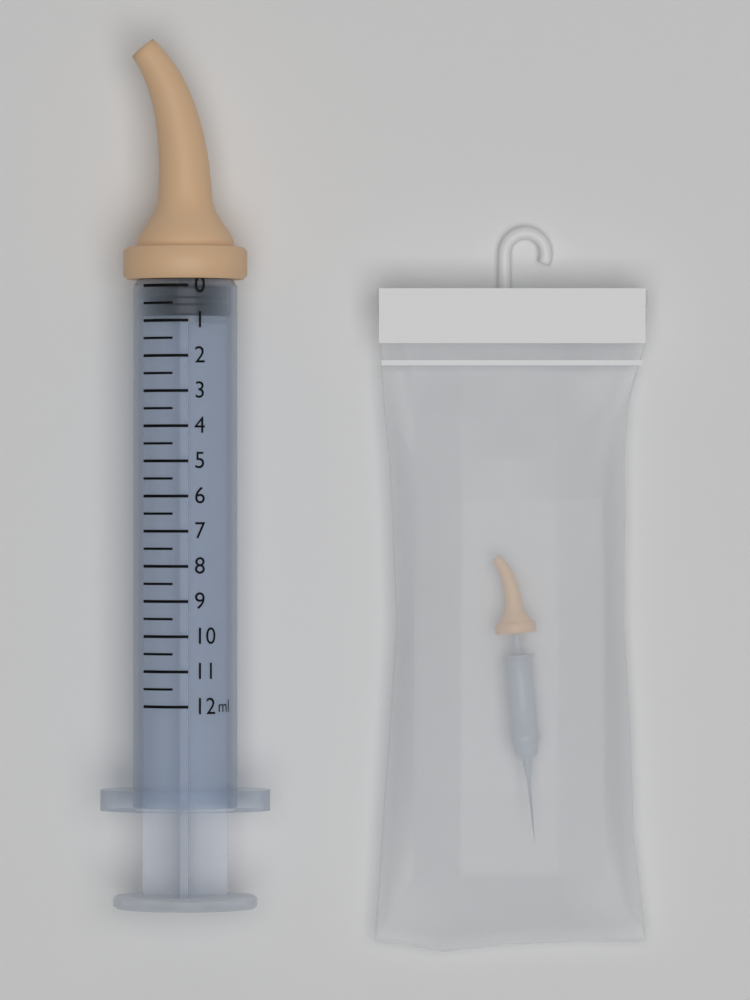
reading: 0.0 ml
